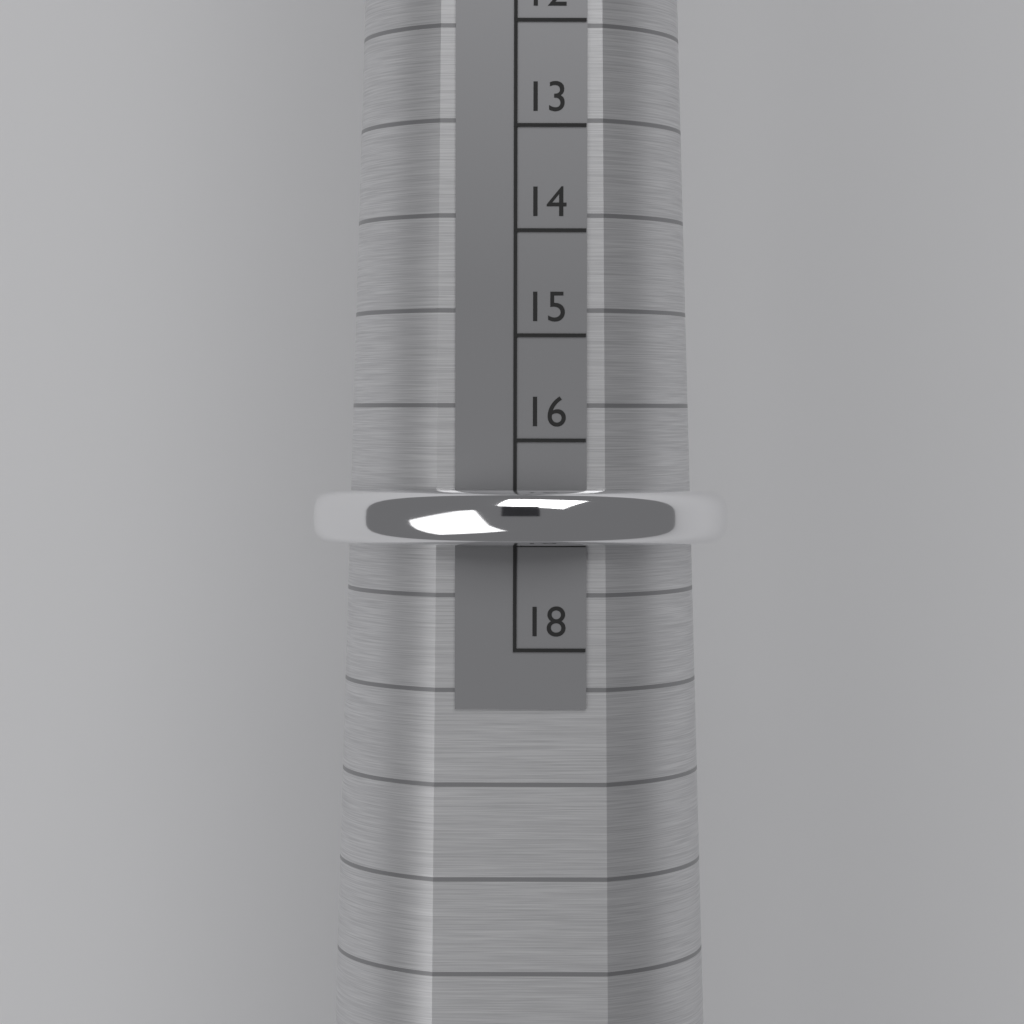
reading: 17 (no unit)
